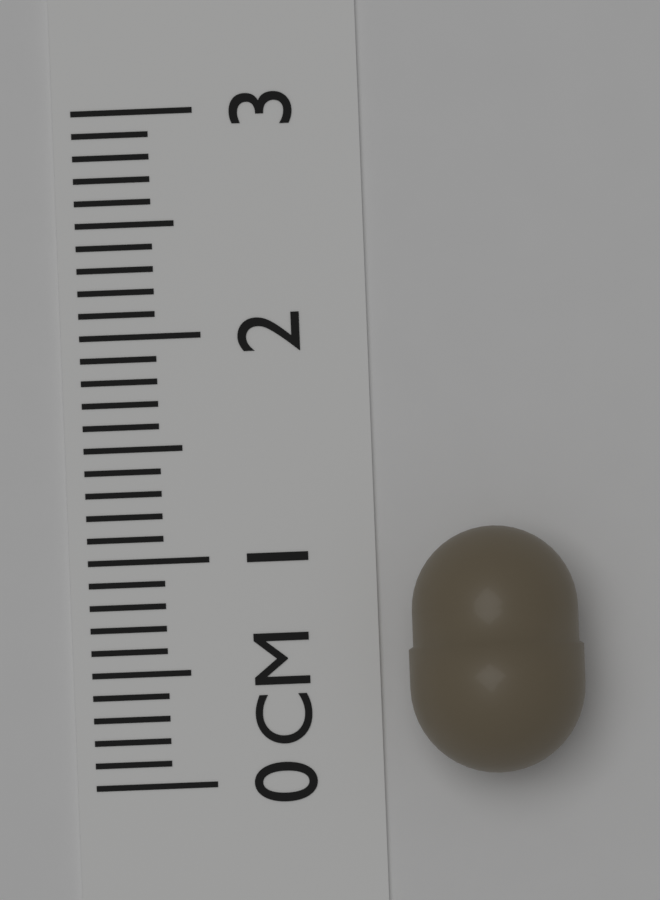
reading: 1.1 cm
